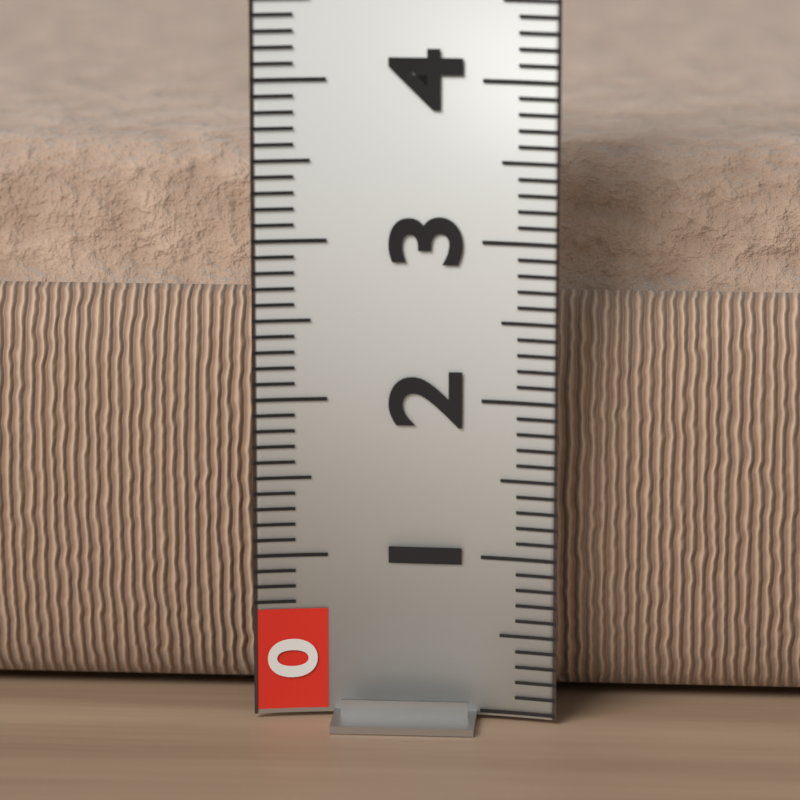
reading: 3.4 (no unit)
